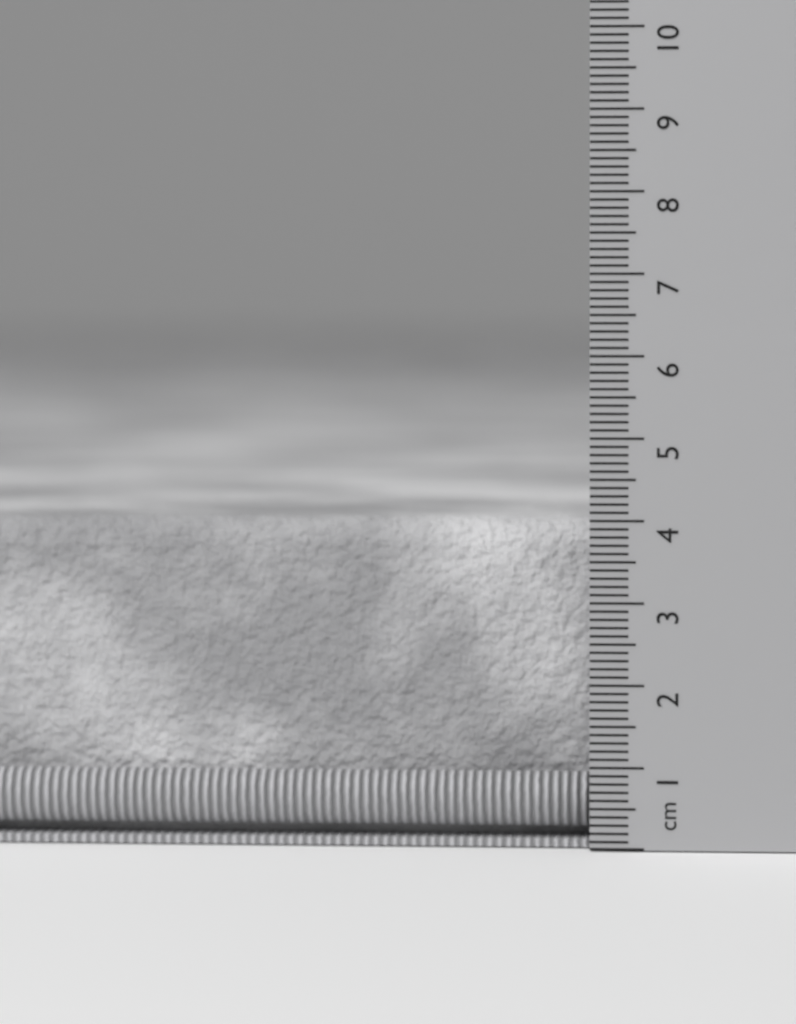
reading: 4.0 cm
